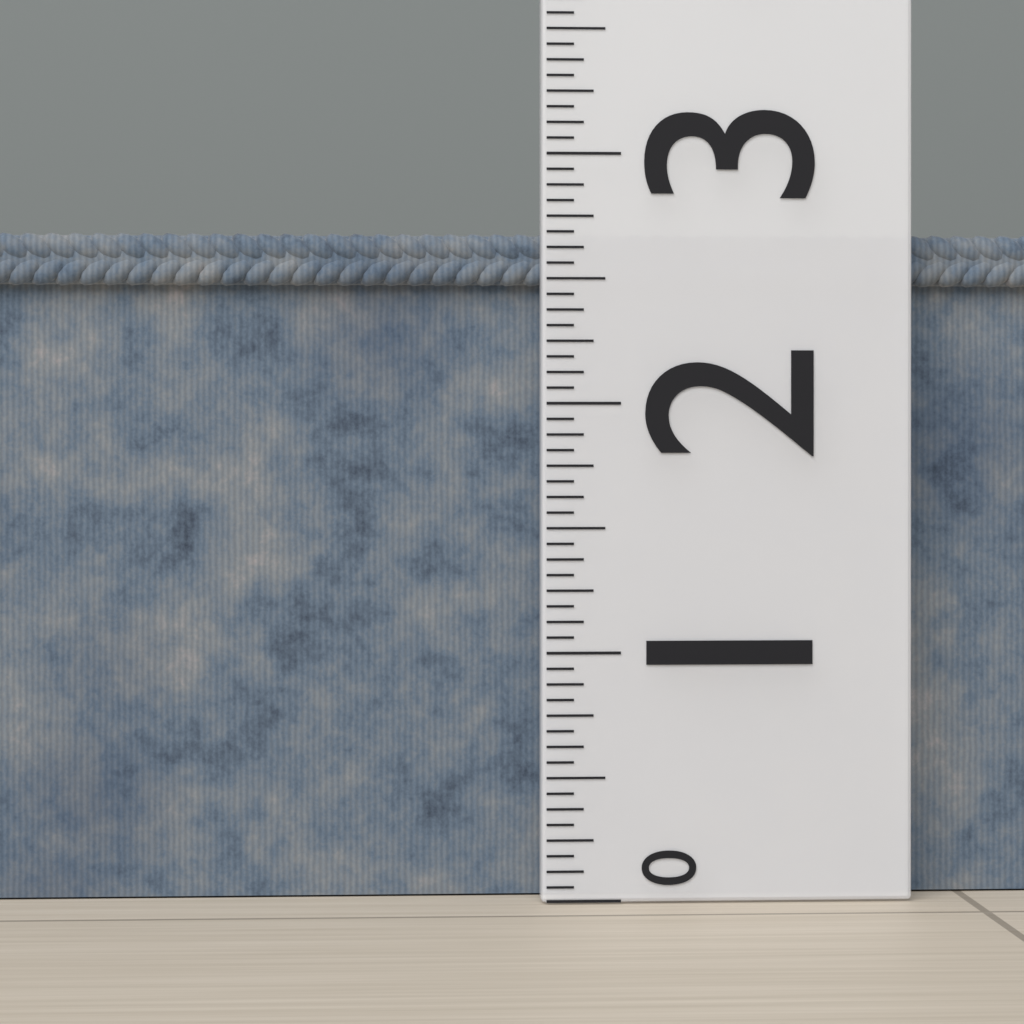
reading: 2.6875 (no unit)
